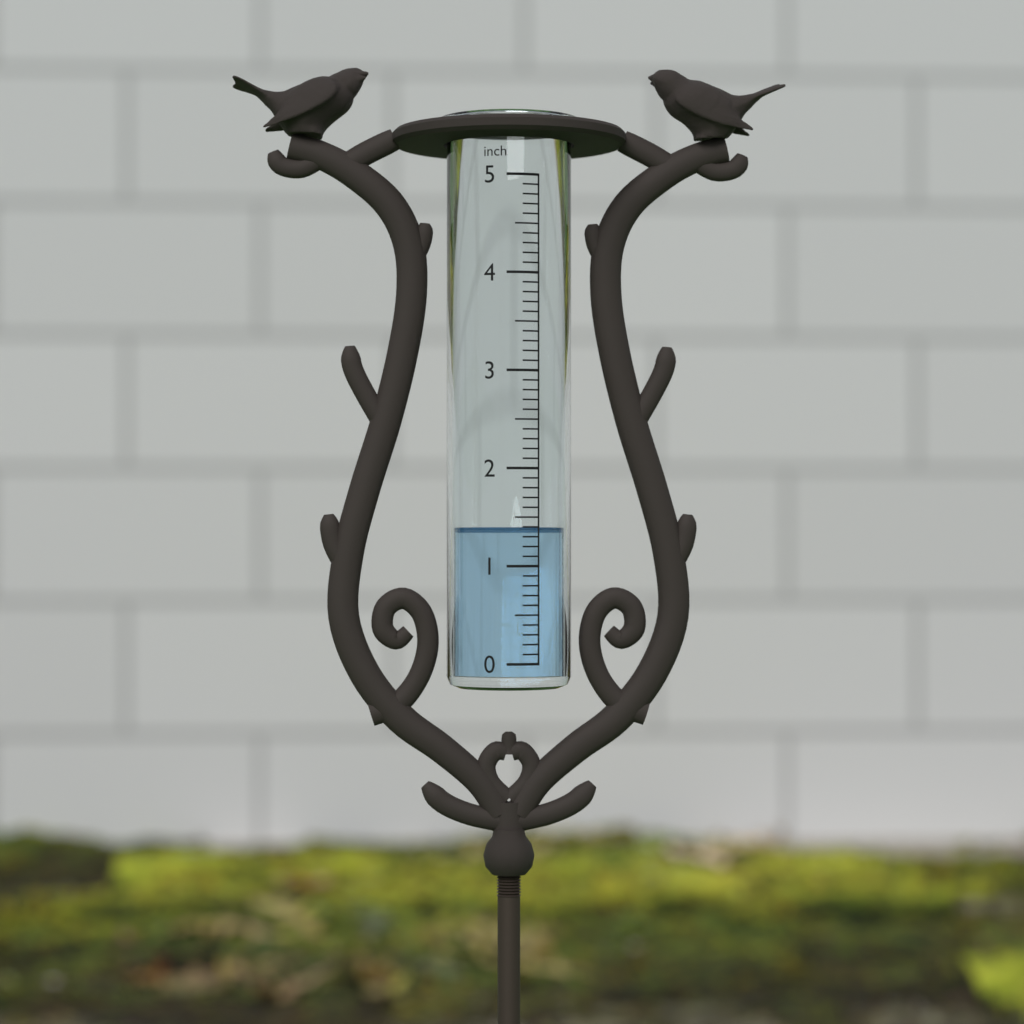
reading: 1.4 inch
